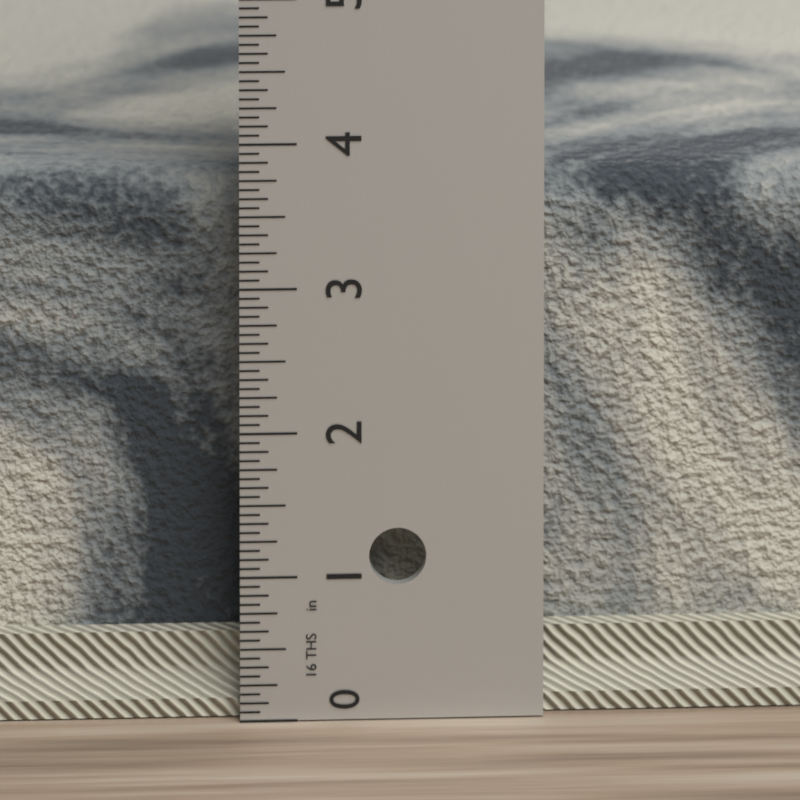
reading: 3.6875 in
